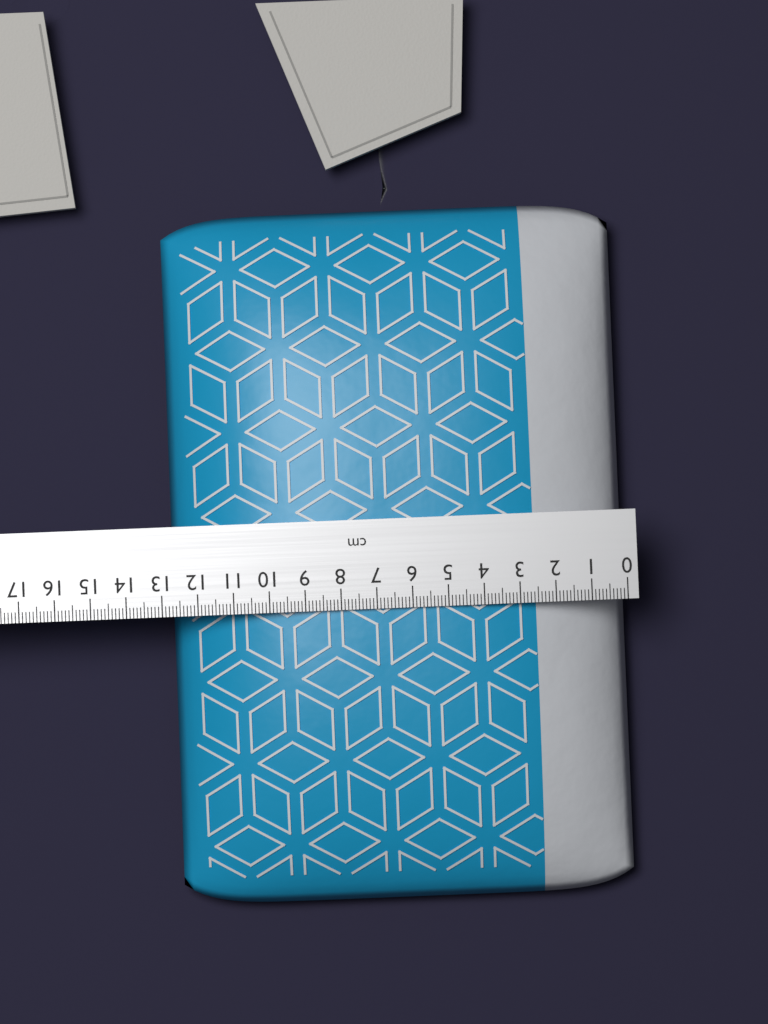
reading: 12.8 cm
